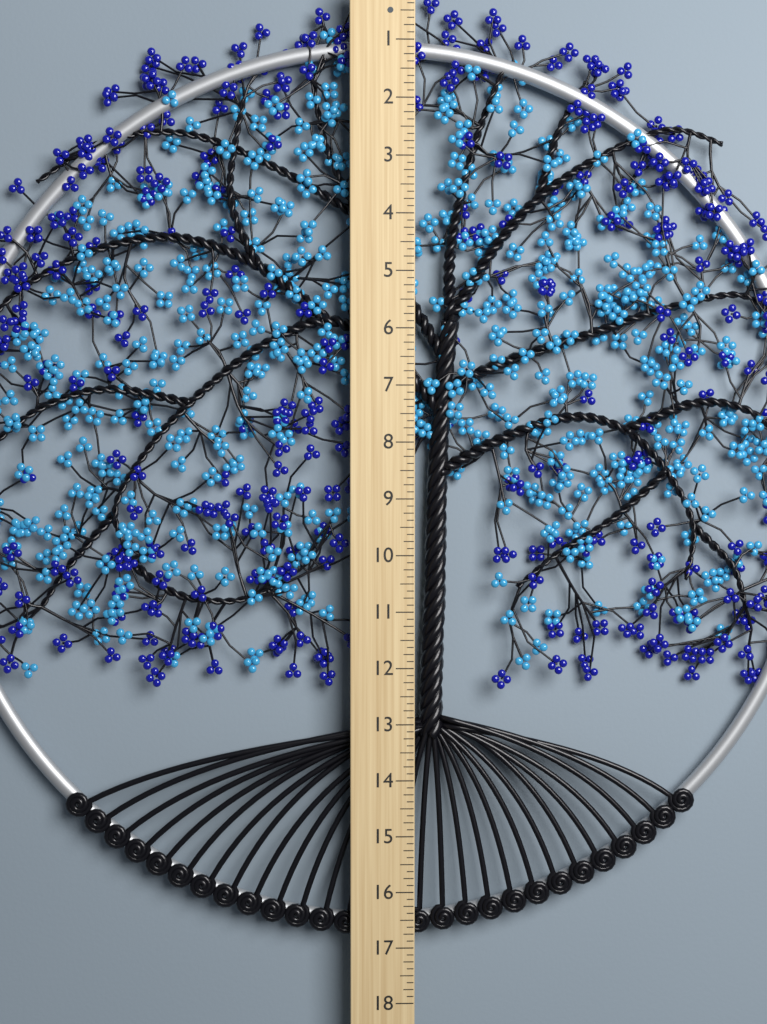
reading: 16.875 (no unit)
